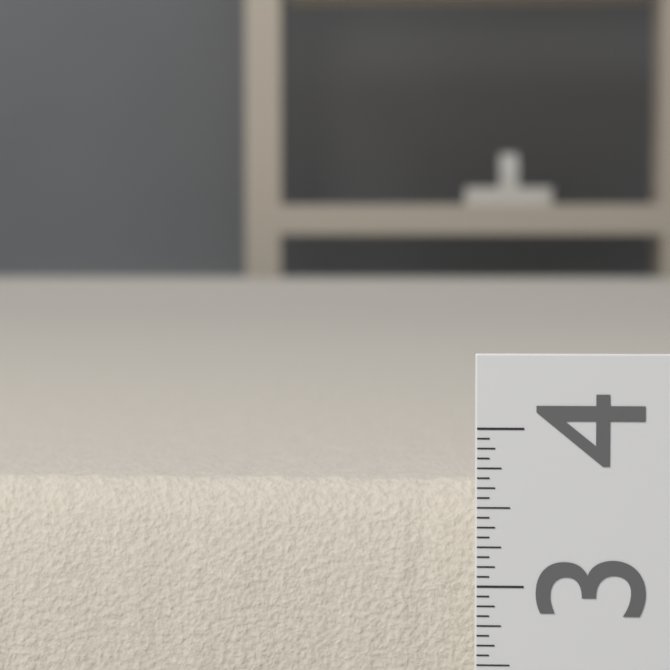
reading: 3.6250 (no unit)
